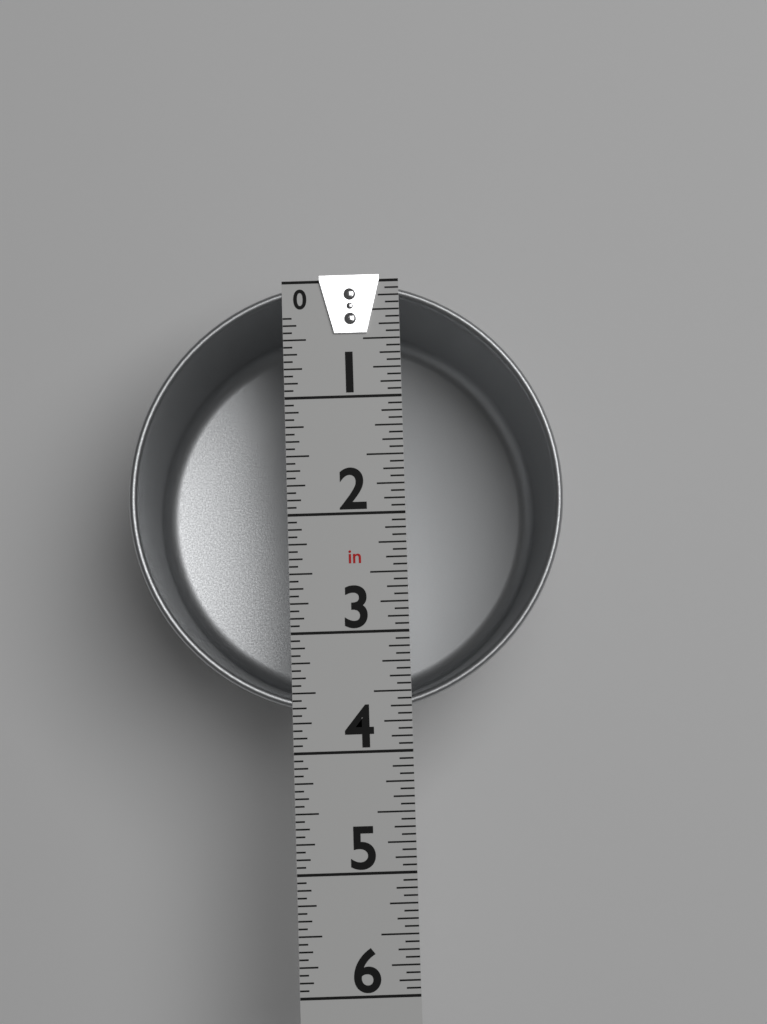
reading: 3.6875 in
